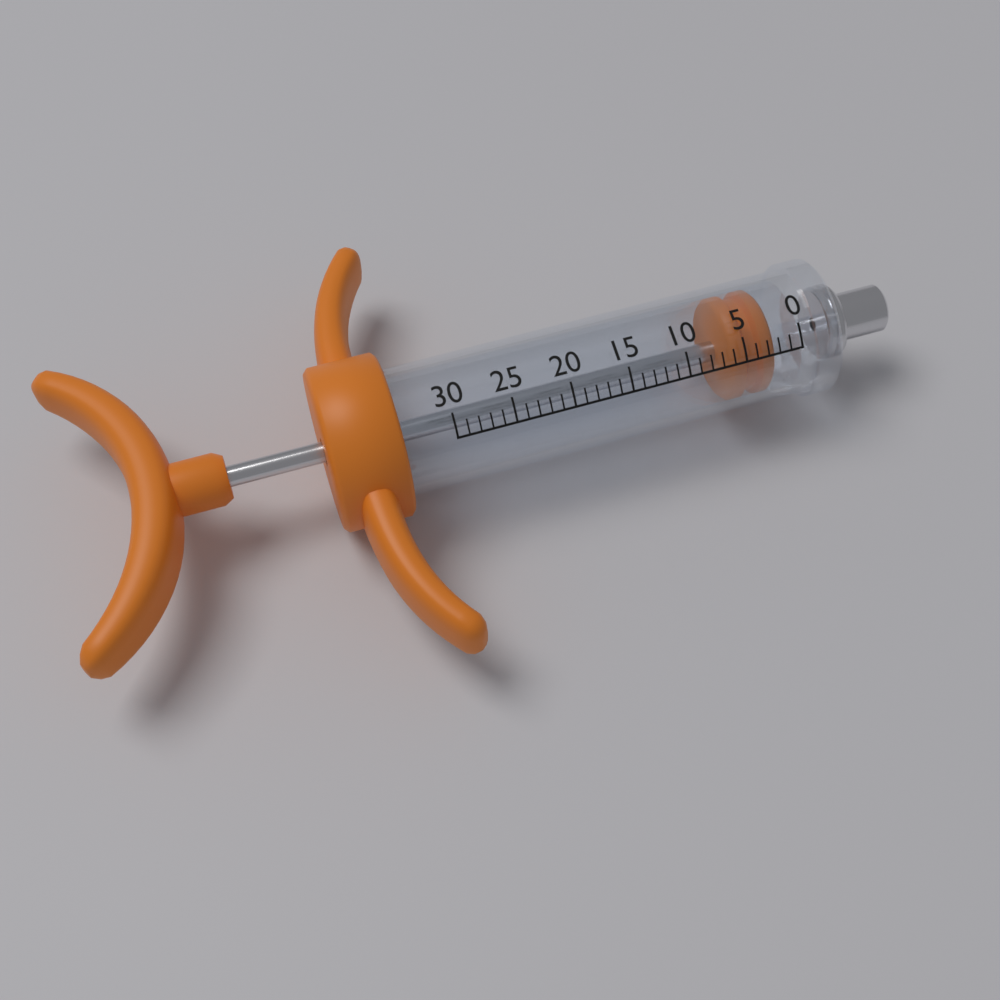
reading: 2 (no unit)
